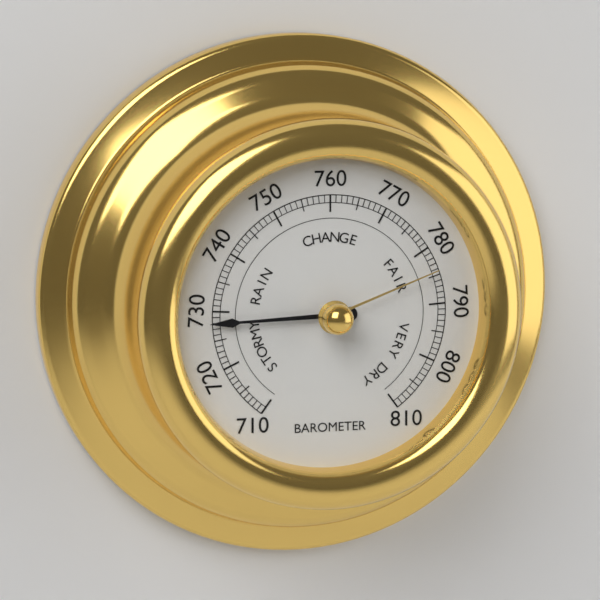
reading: 728 (no unit)
